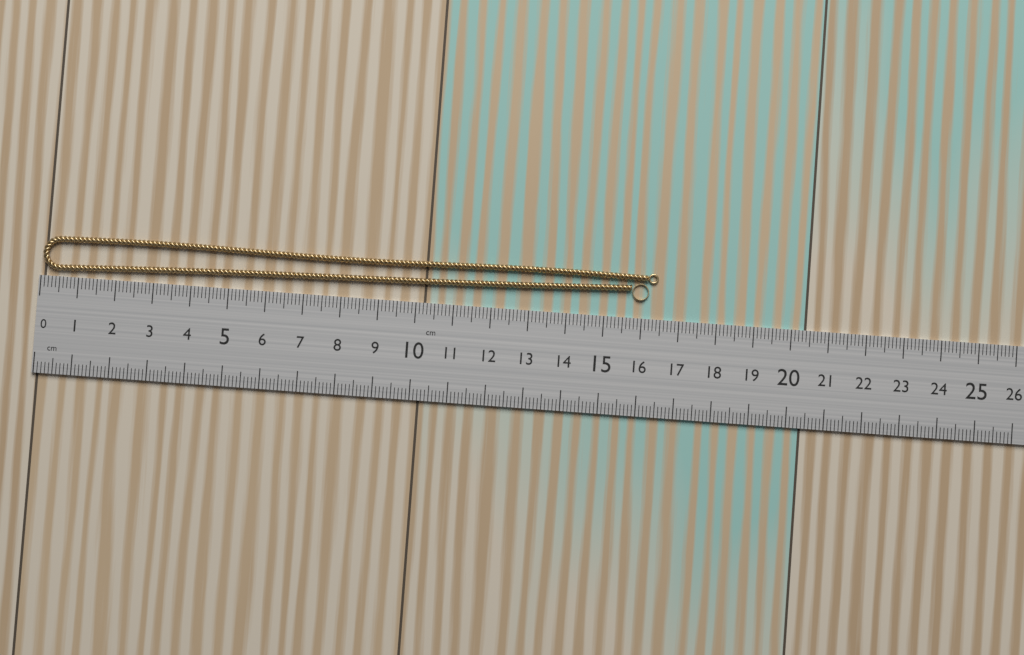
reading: 16.4 cm
